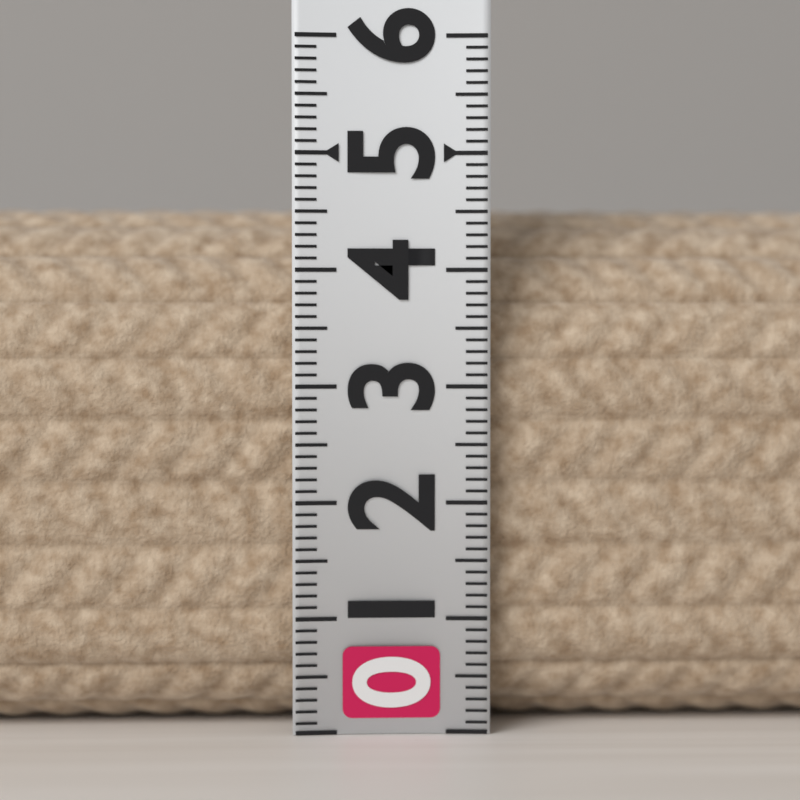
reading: 4.6 (no unit)
